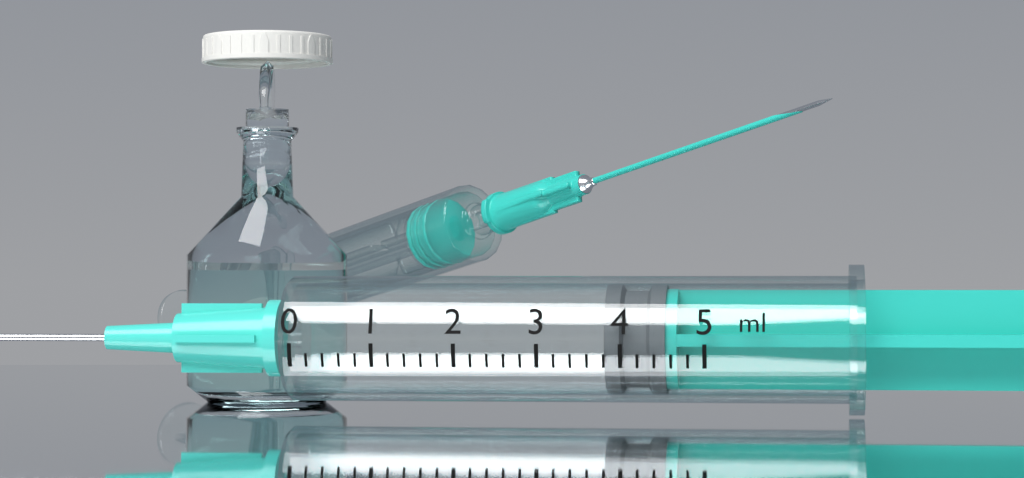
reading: 3.8 ml
